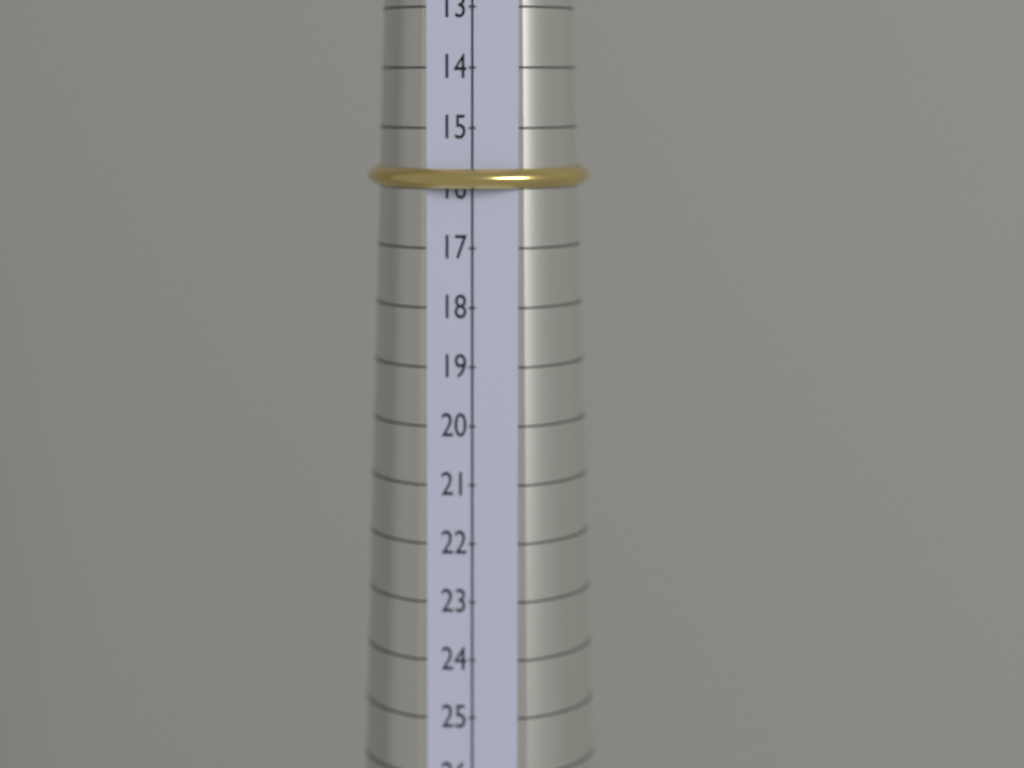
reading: 16 (no unit)
